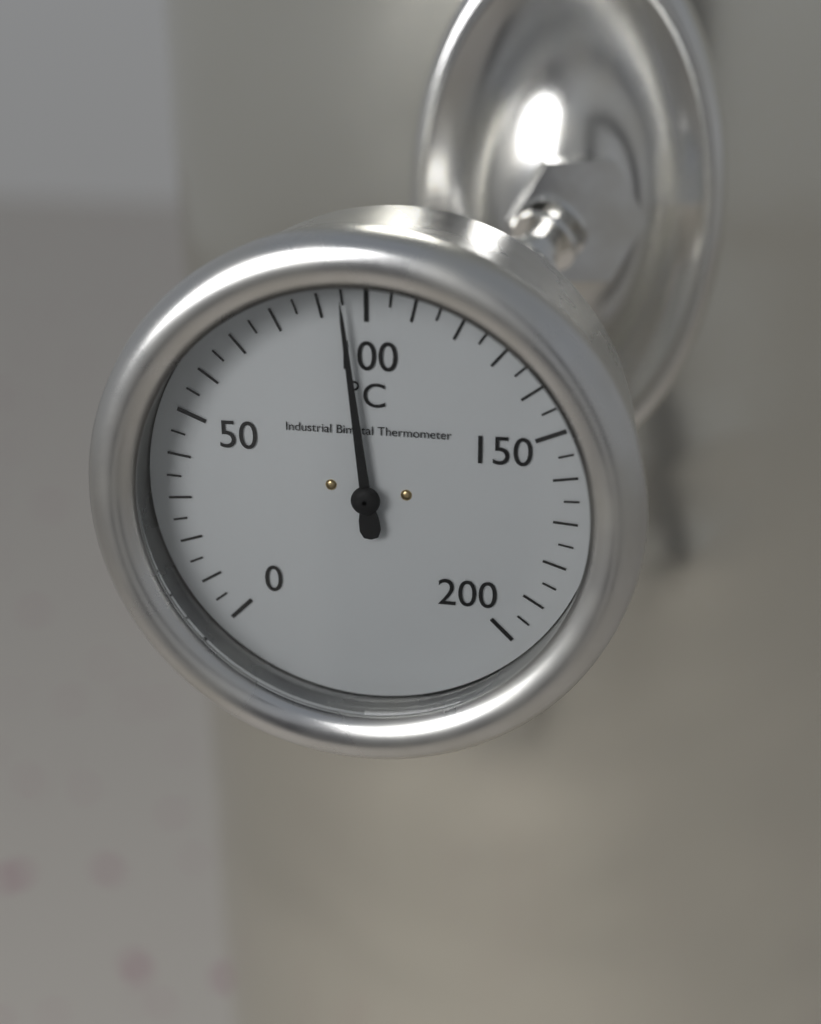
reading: 95 °C
